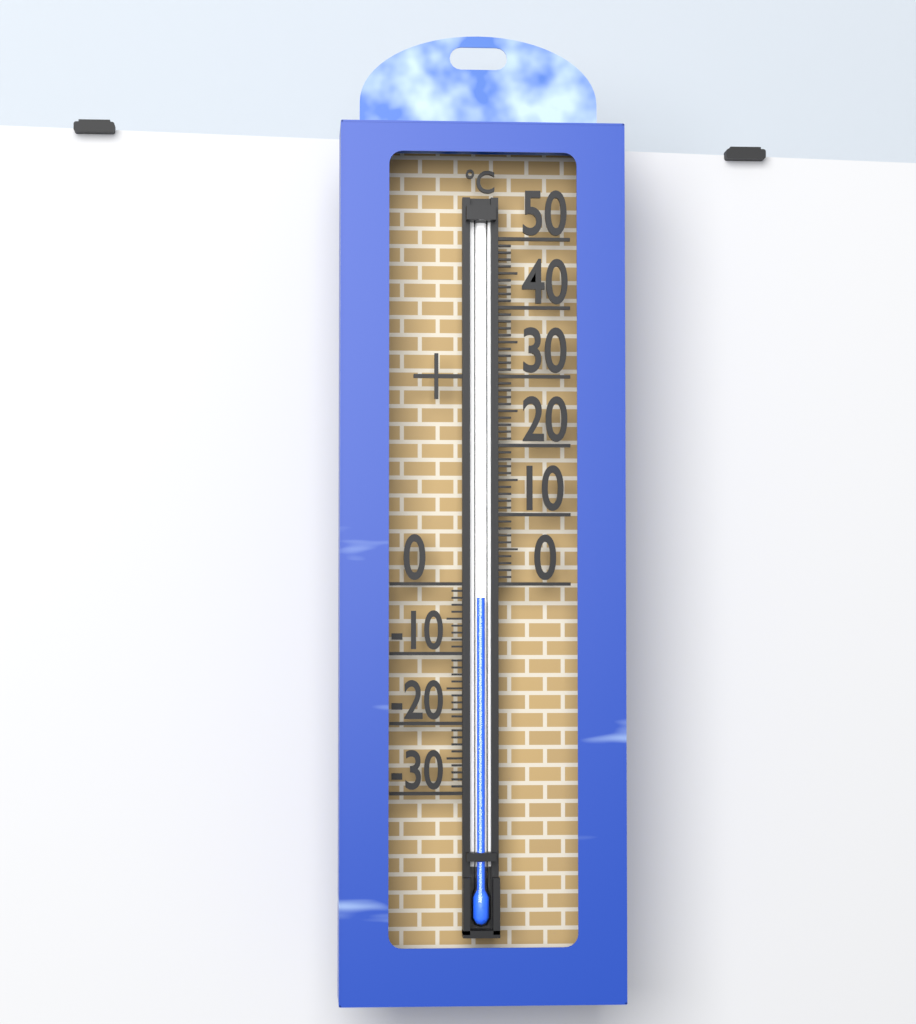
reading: -2 °C
